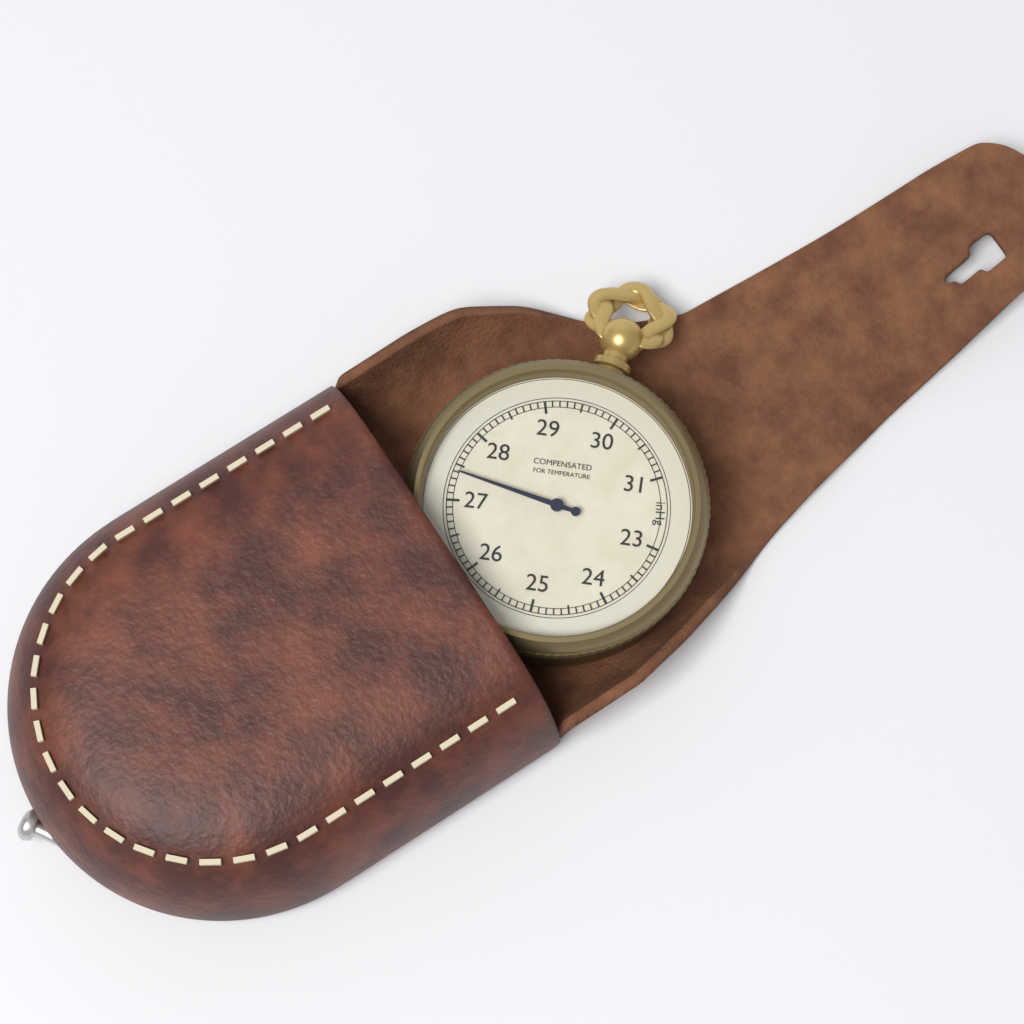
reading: 27.4 inHg
